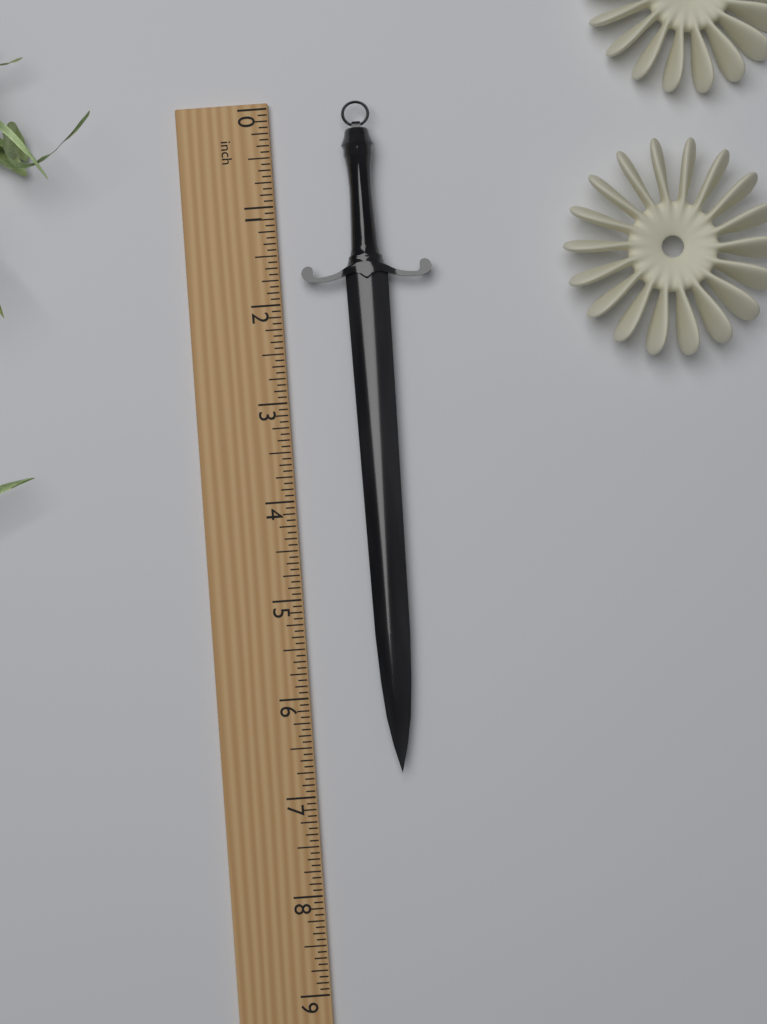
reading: 6.8125 inch
